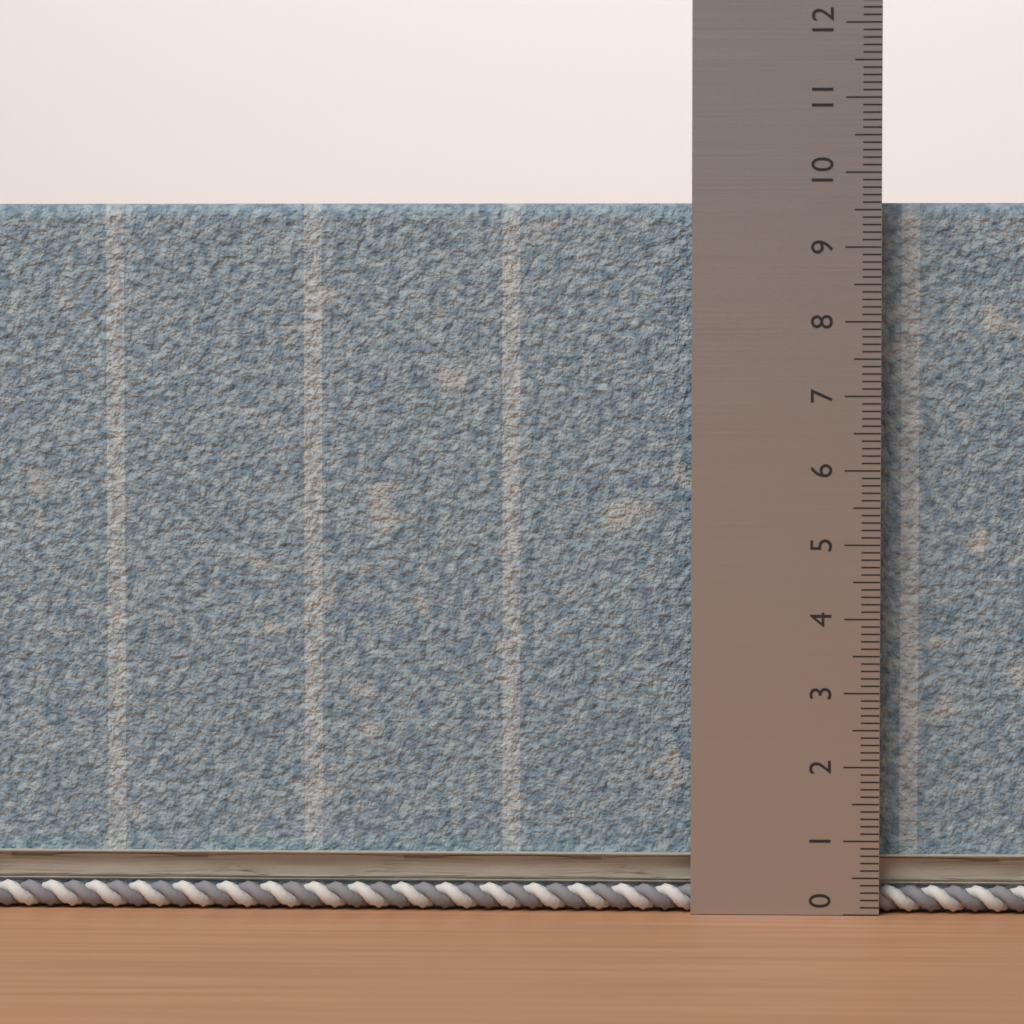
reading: 9.6 (no unit)
